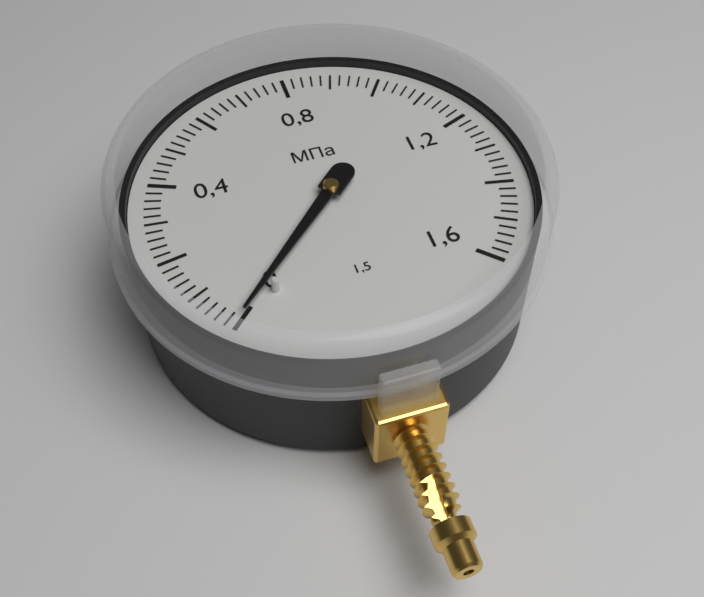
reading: 0.00 МПа
